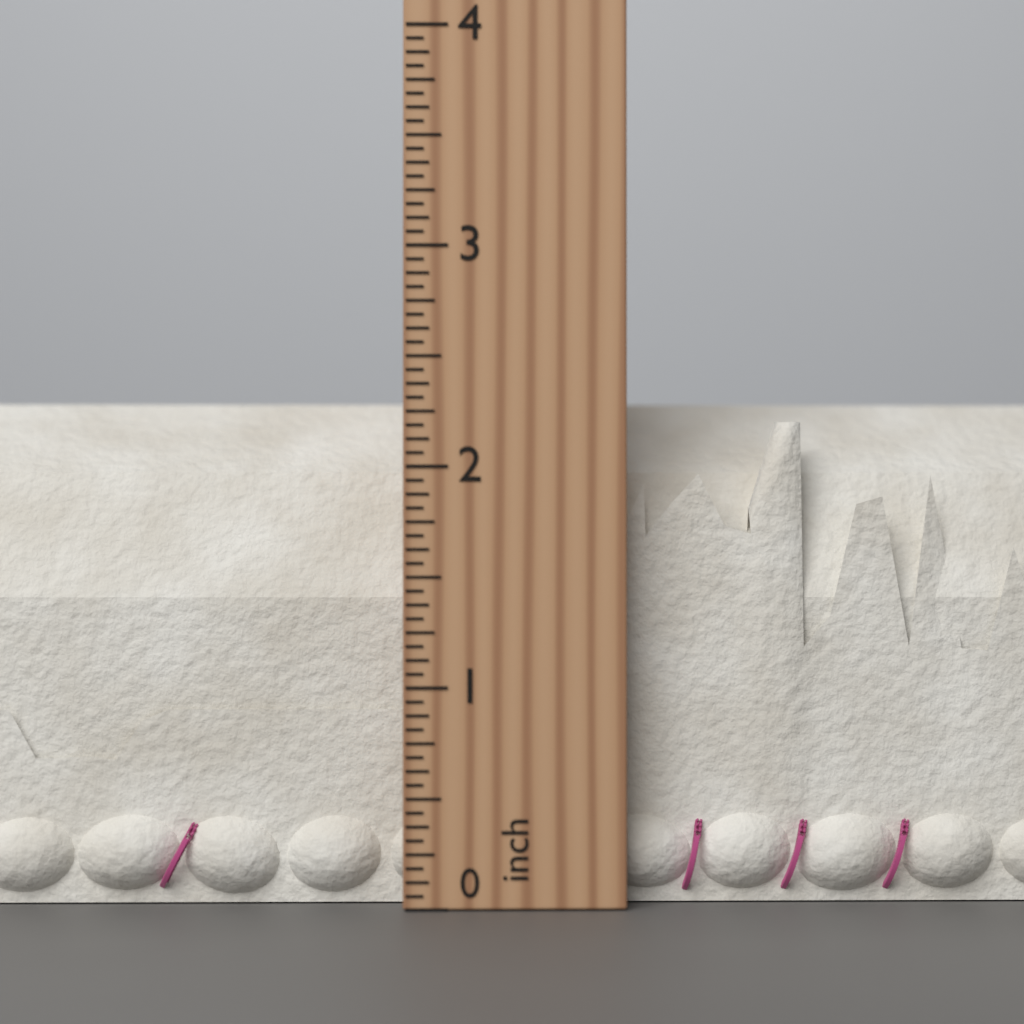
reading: 2.3750 inch
